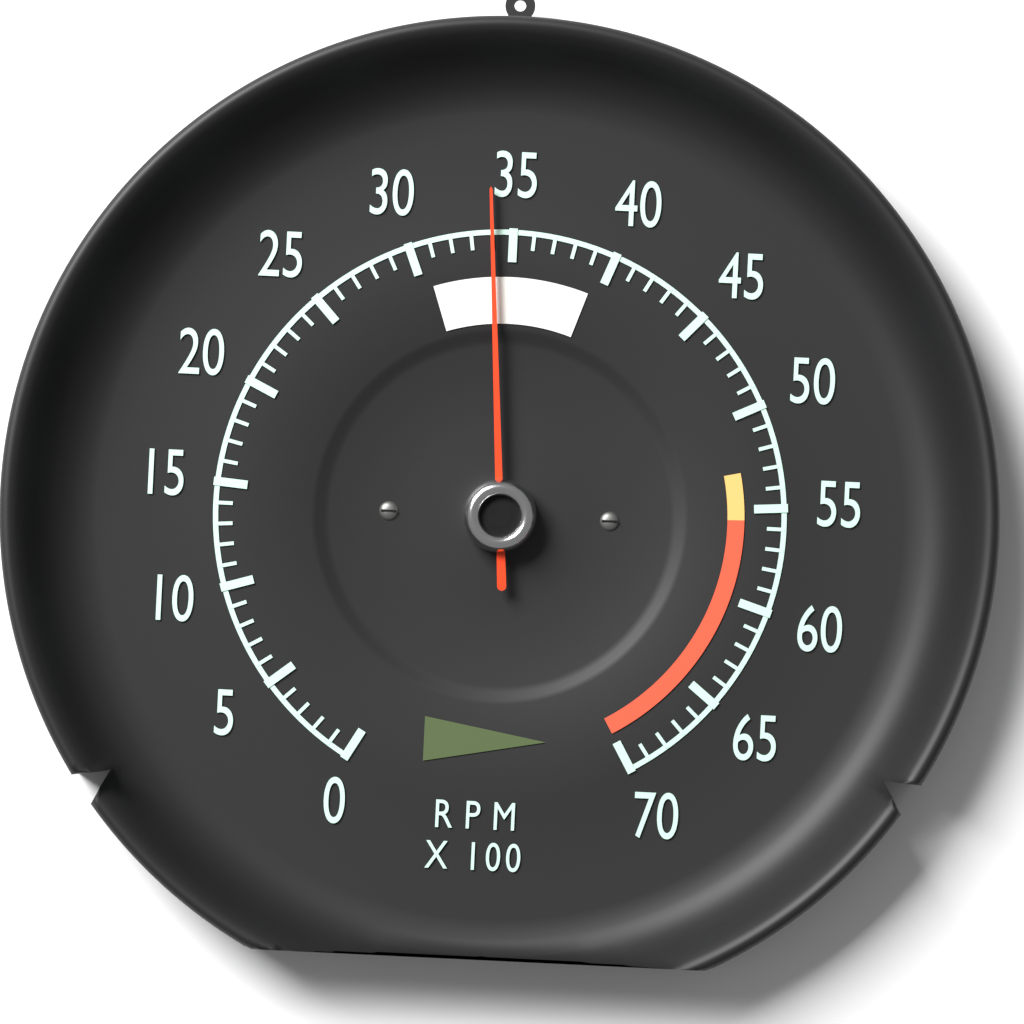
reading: 3400 RPM
